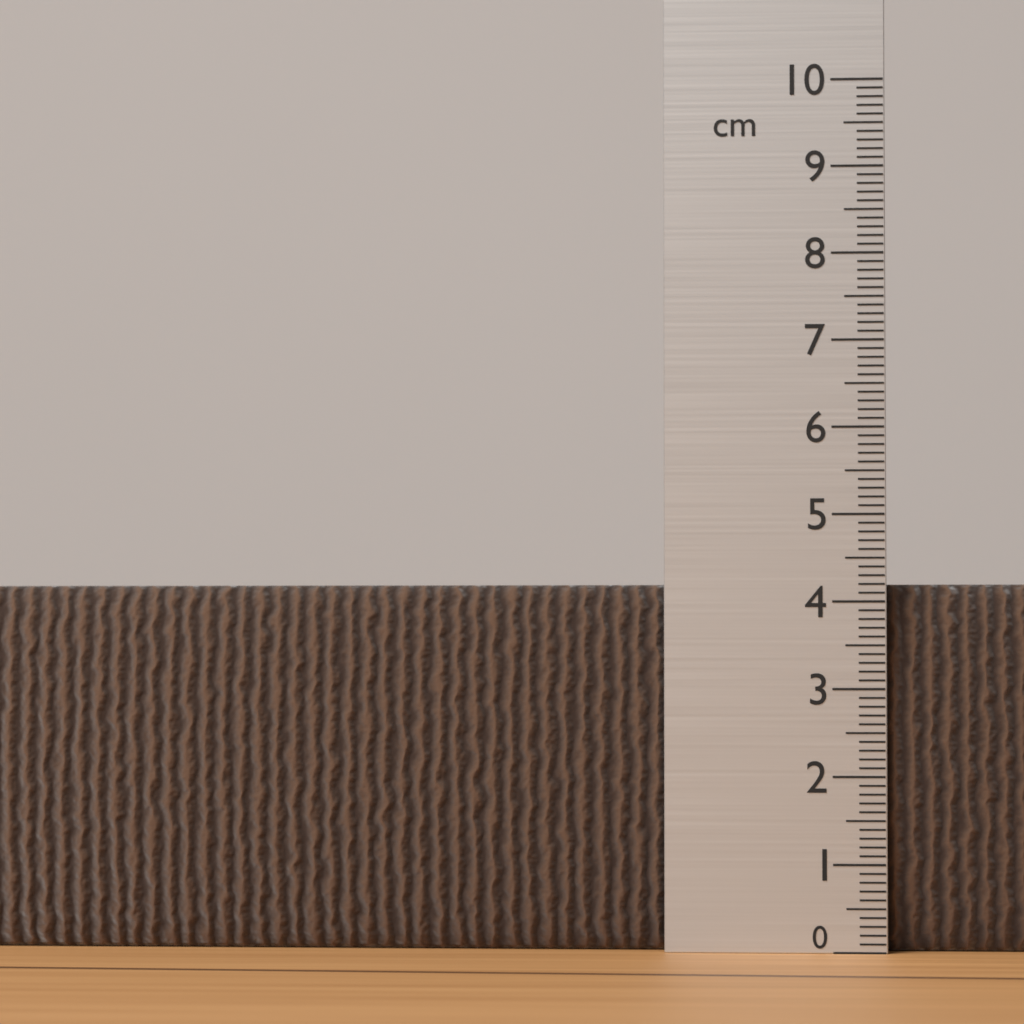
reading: 4.2 cm
